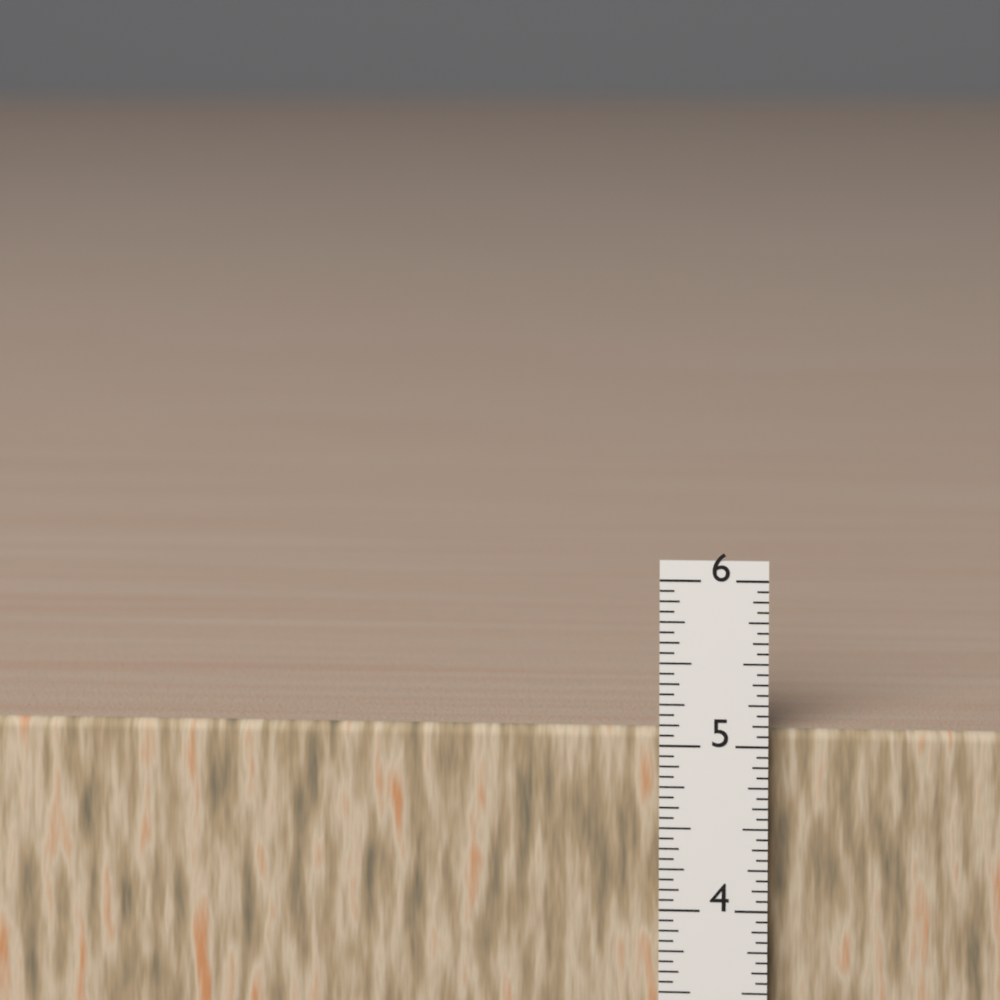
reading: 5.0625 in
